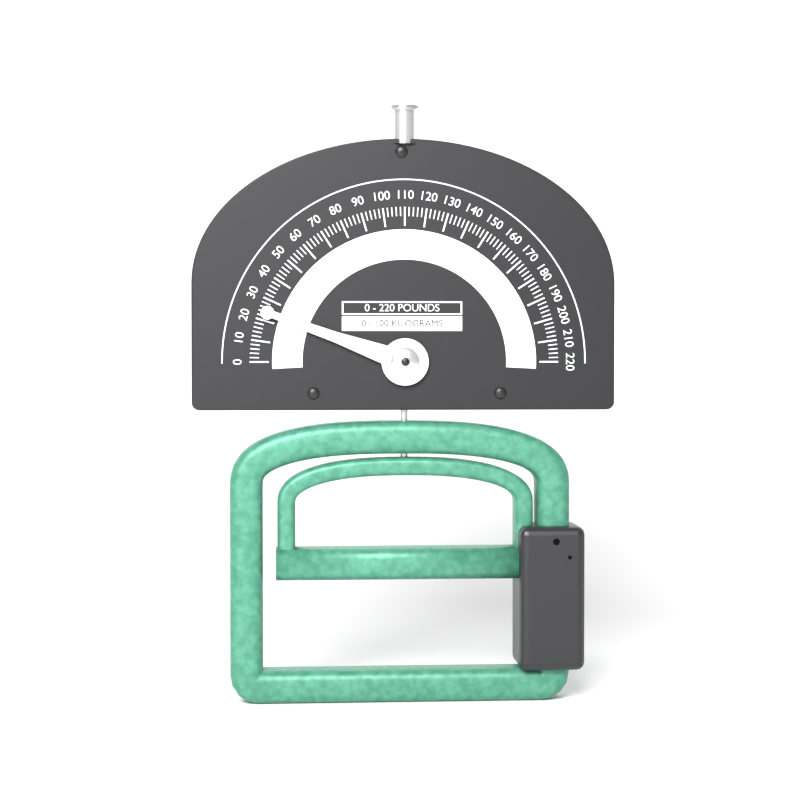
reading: 24 lb
